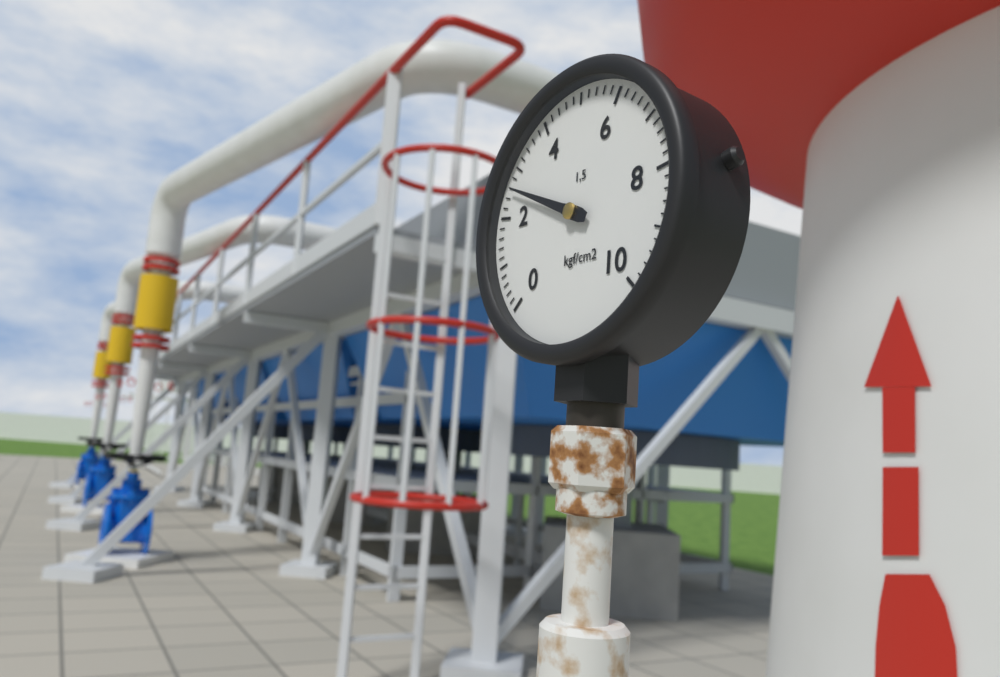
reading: 2.6 kgf/cm²
